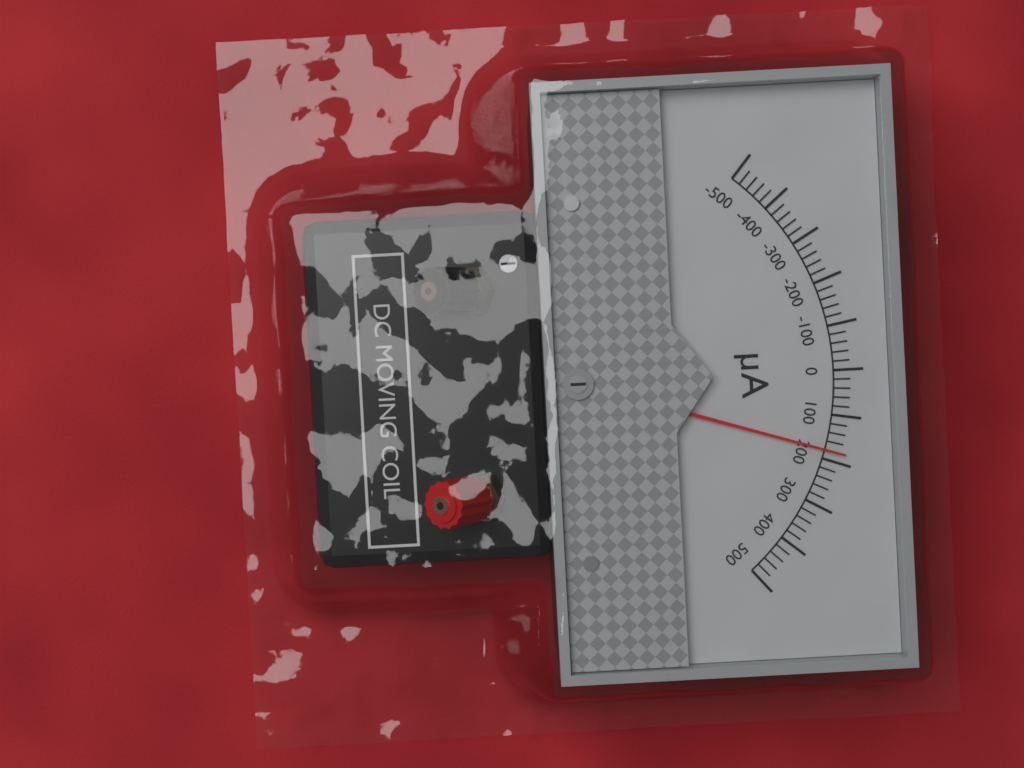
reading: 180 µA
